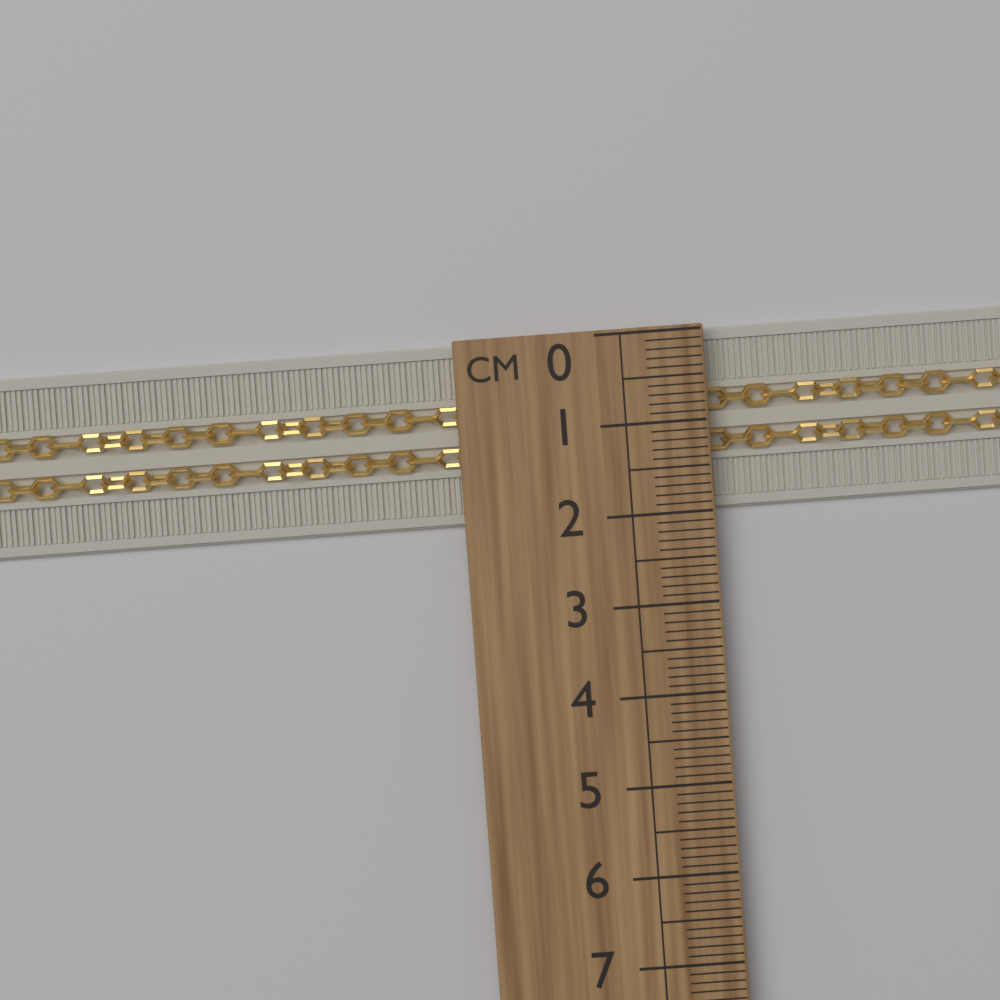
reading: 2.0 cm
